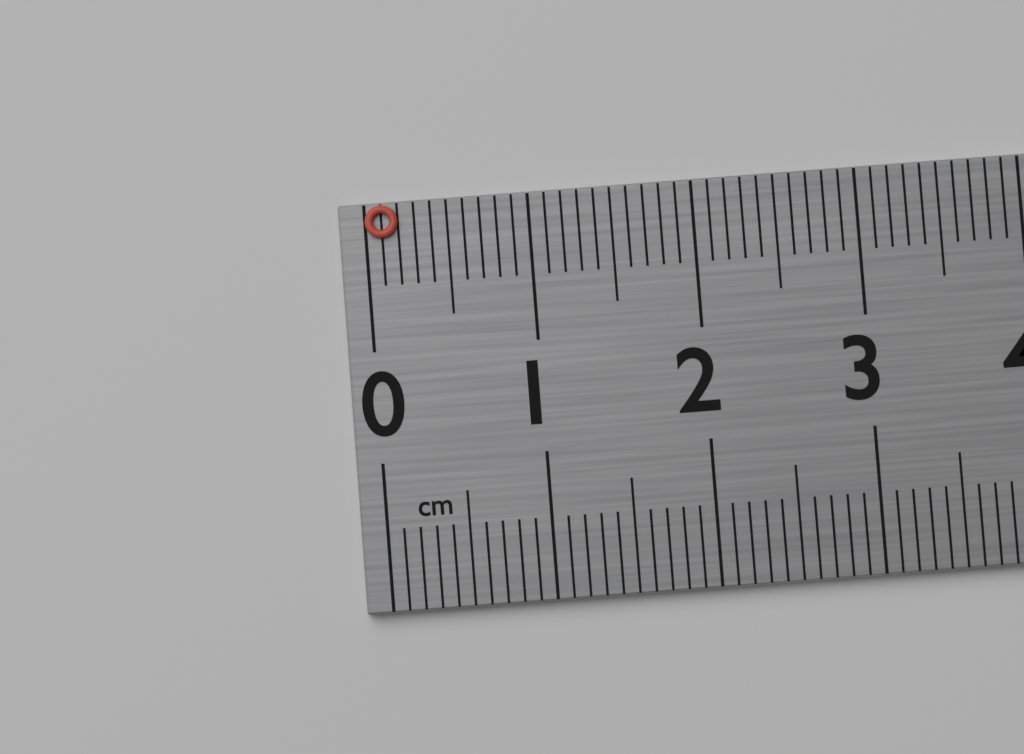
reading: 0.2 cm
